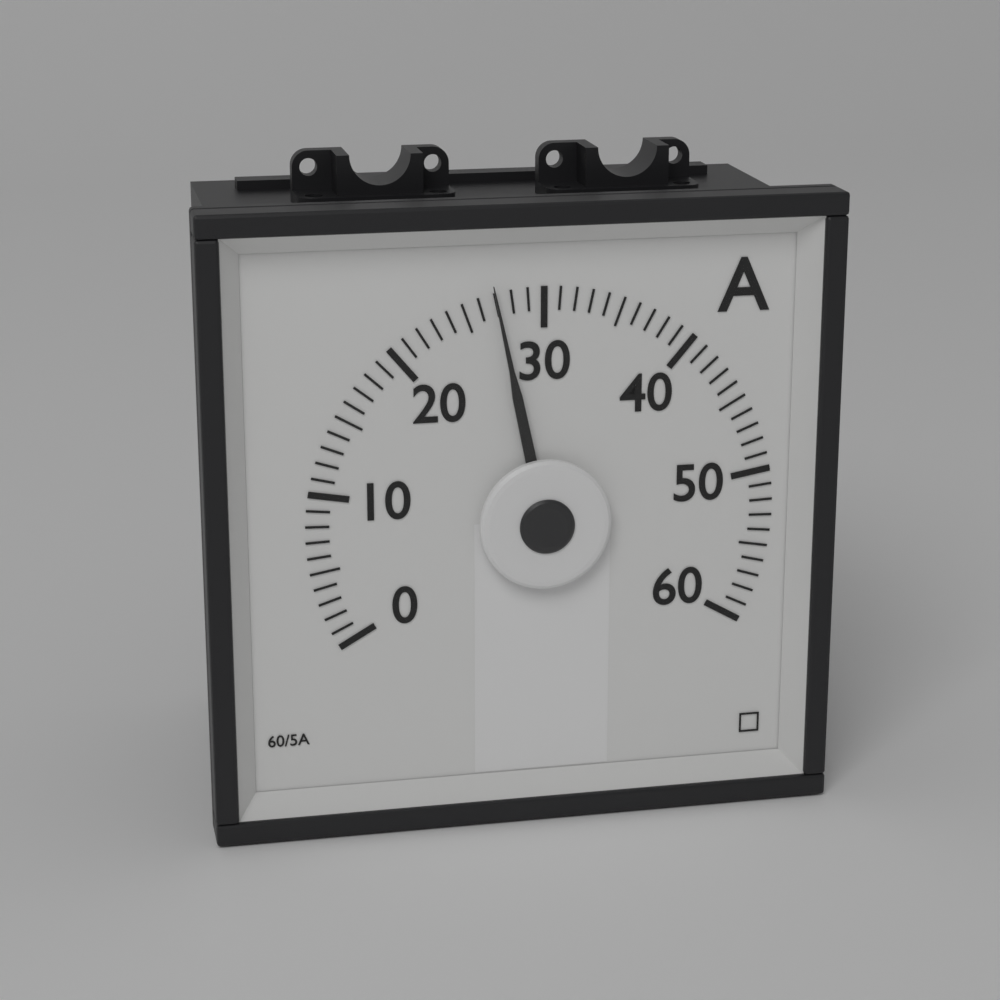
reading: 27 A
